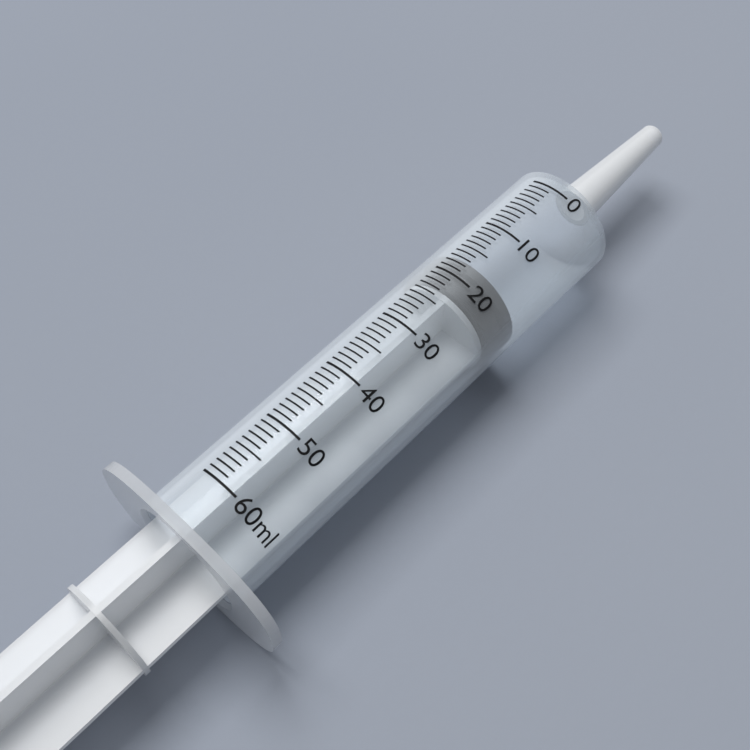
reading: 17 ml
